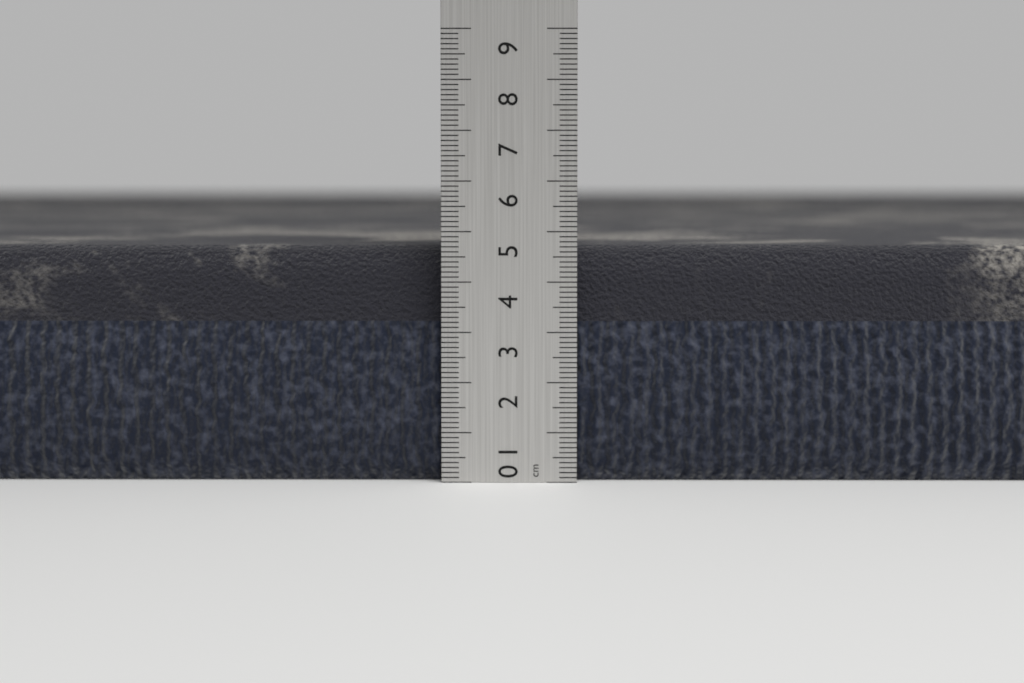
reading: 4.7 cm
